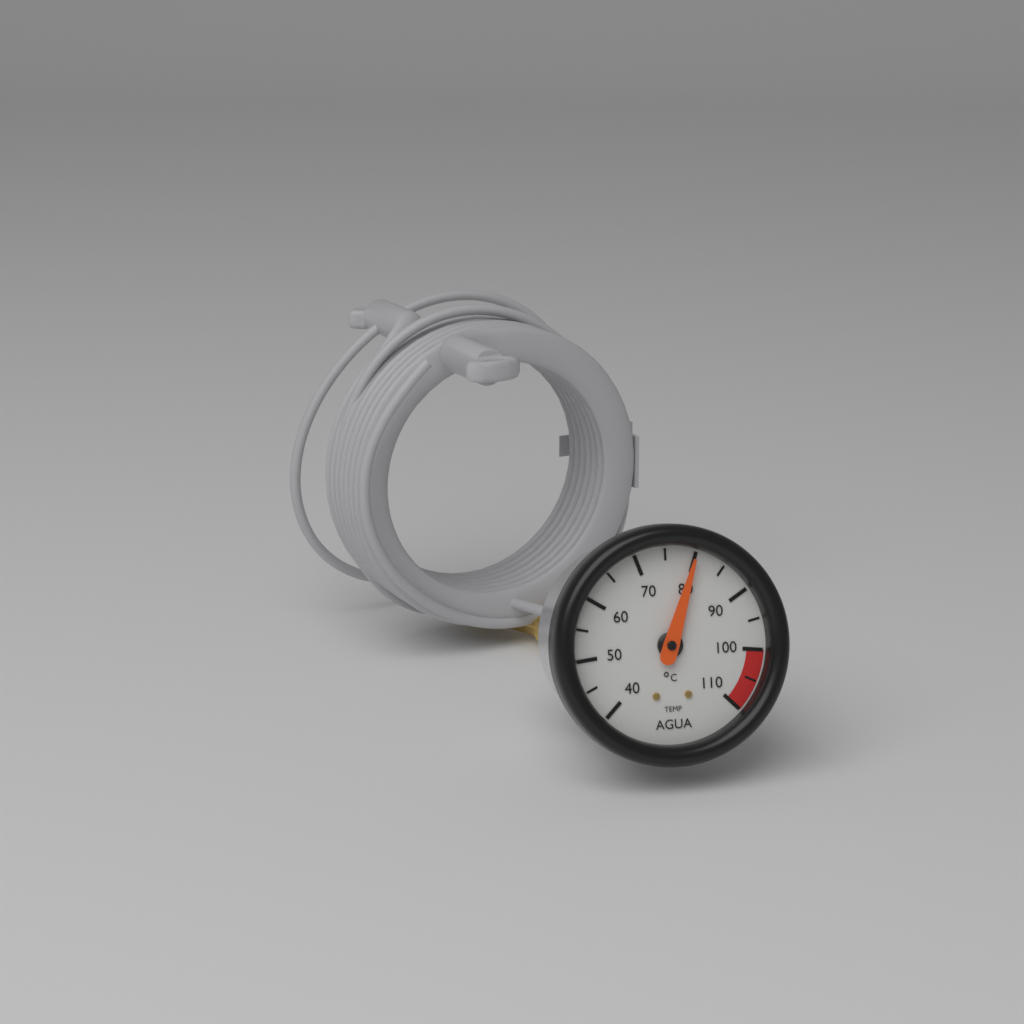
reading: 80 °C
